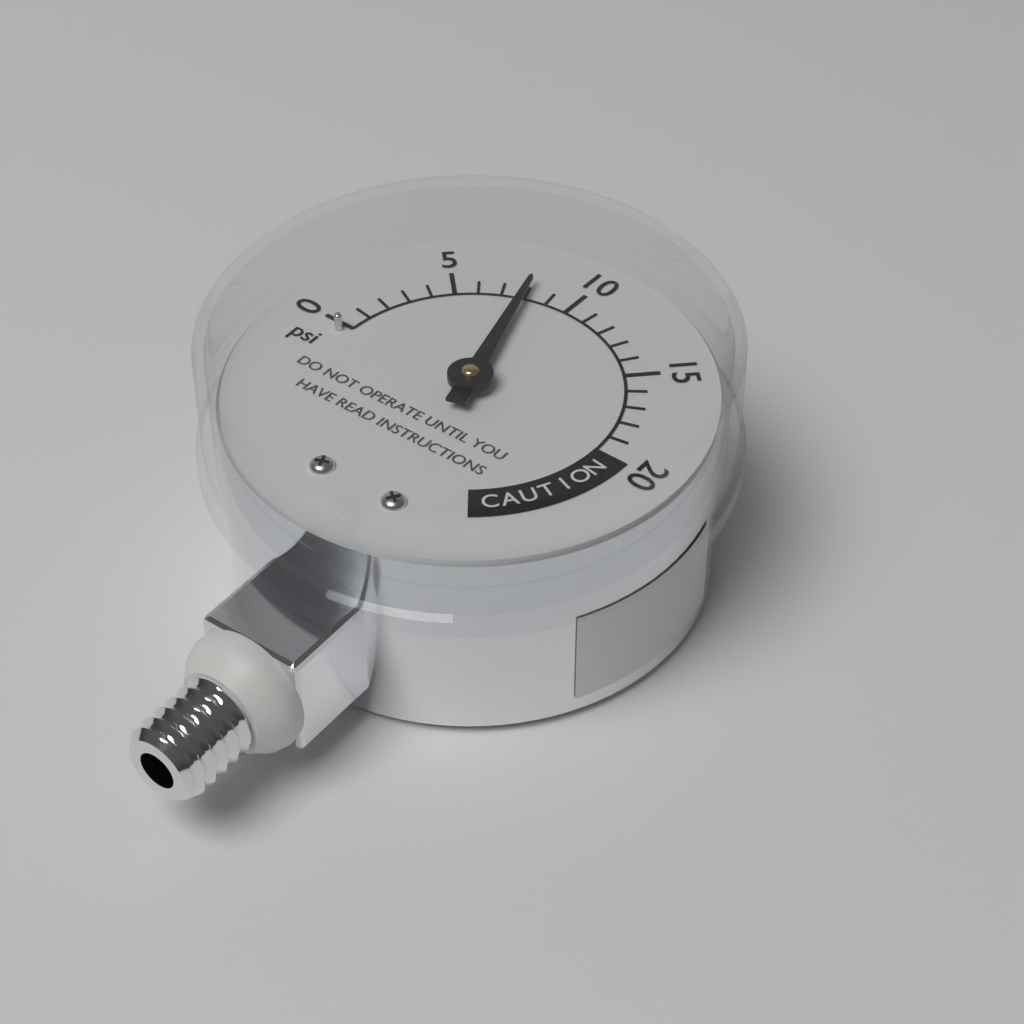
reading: 8 psi
